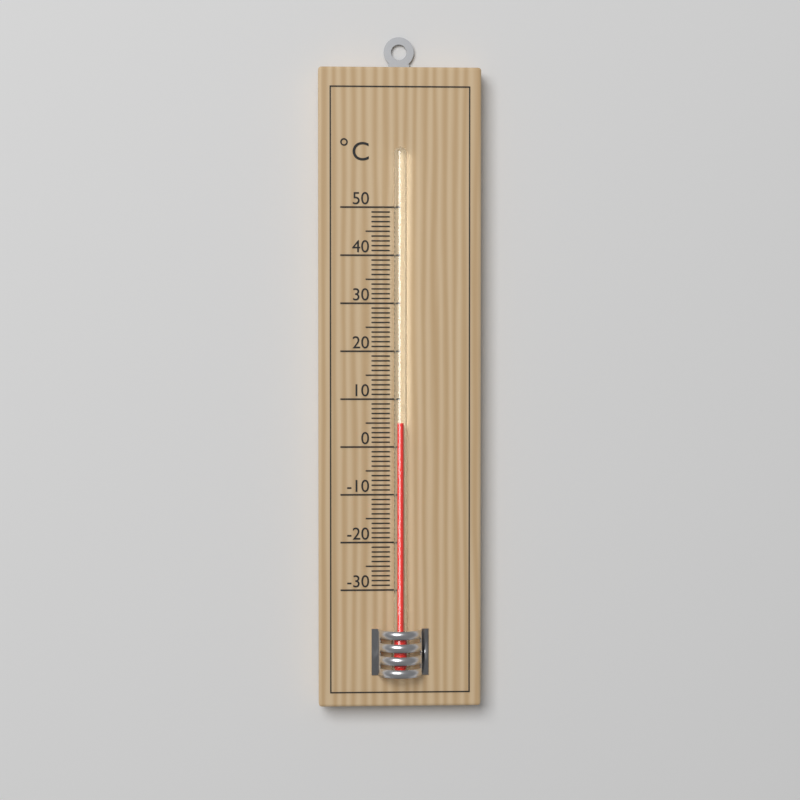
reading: 5 °C
